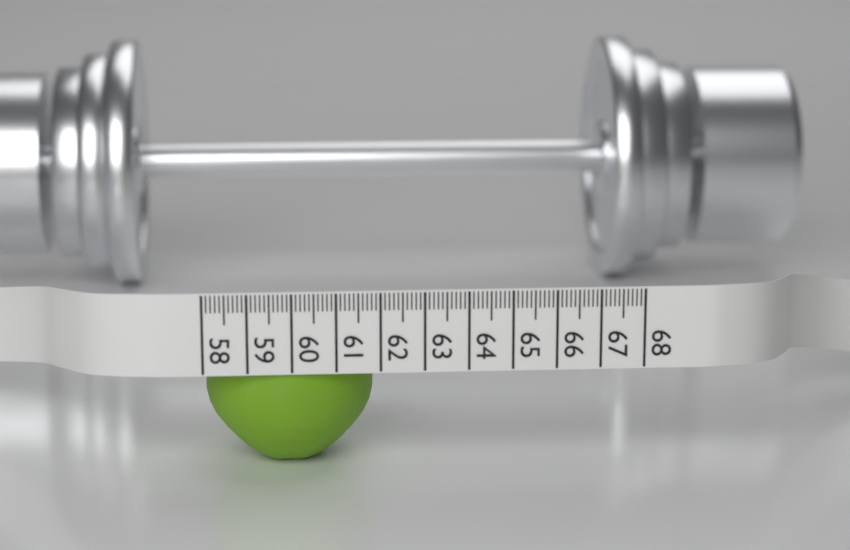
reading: 61.9 (no unit)
